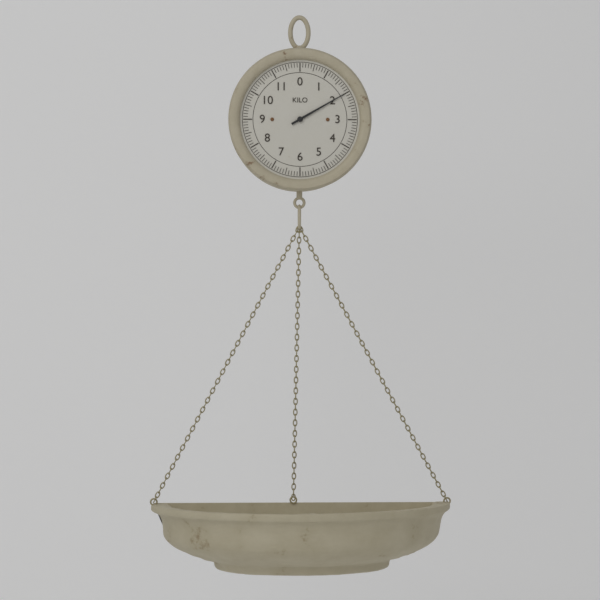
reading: 2.0 kg
